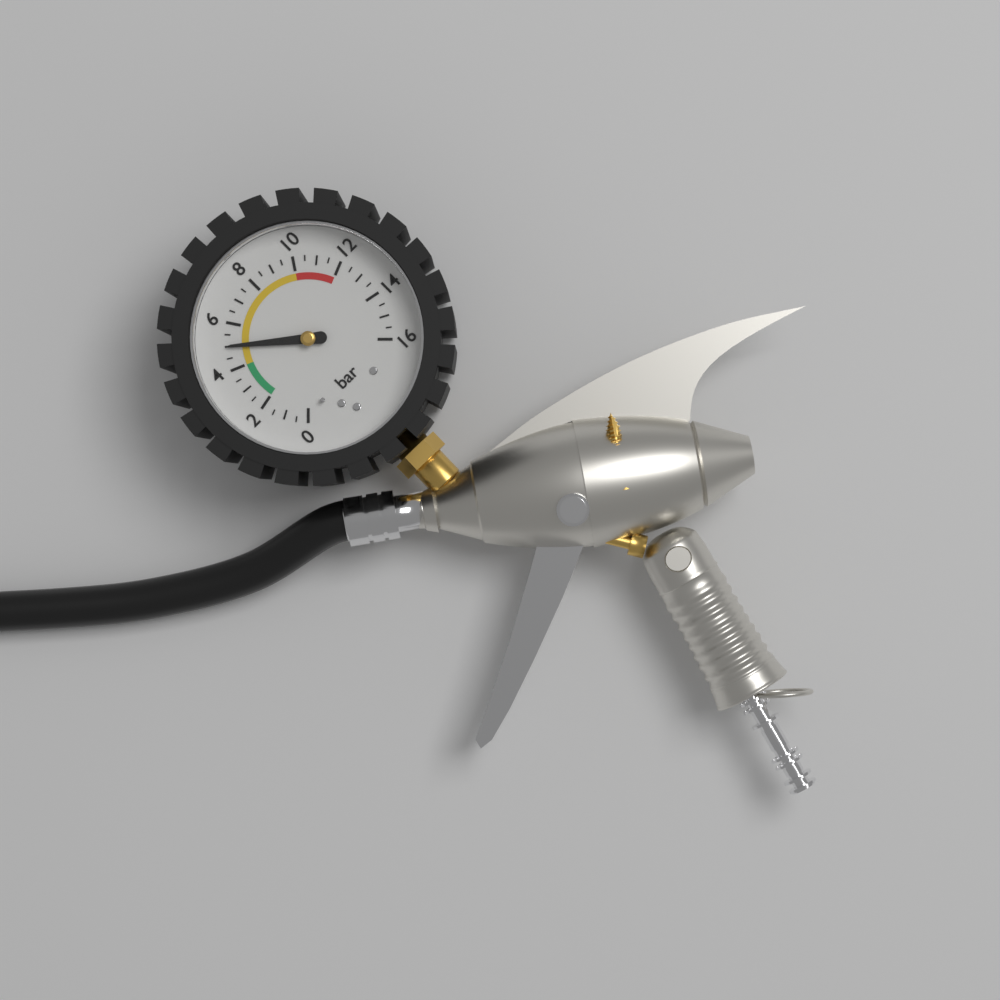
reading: 5.0 bar
